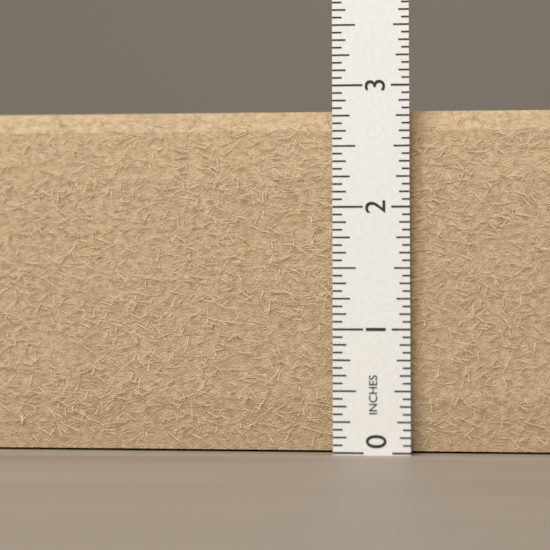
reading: 2.8125 in
